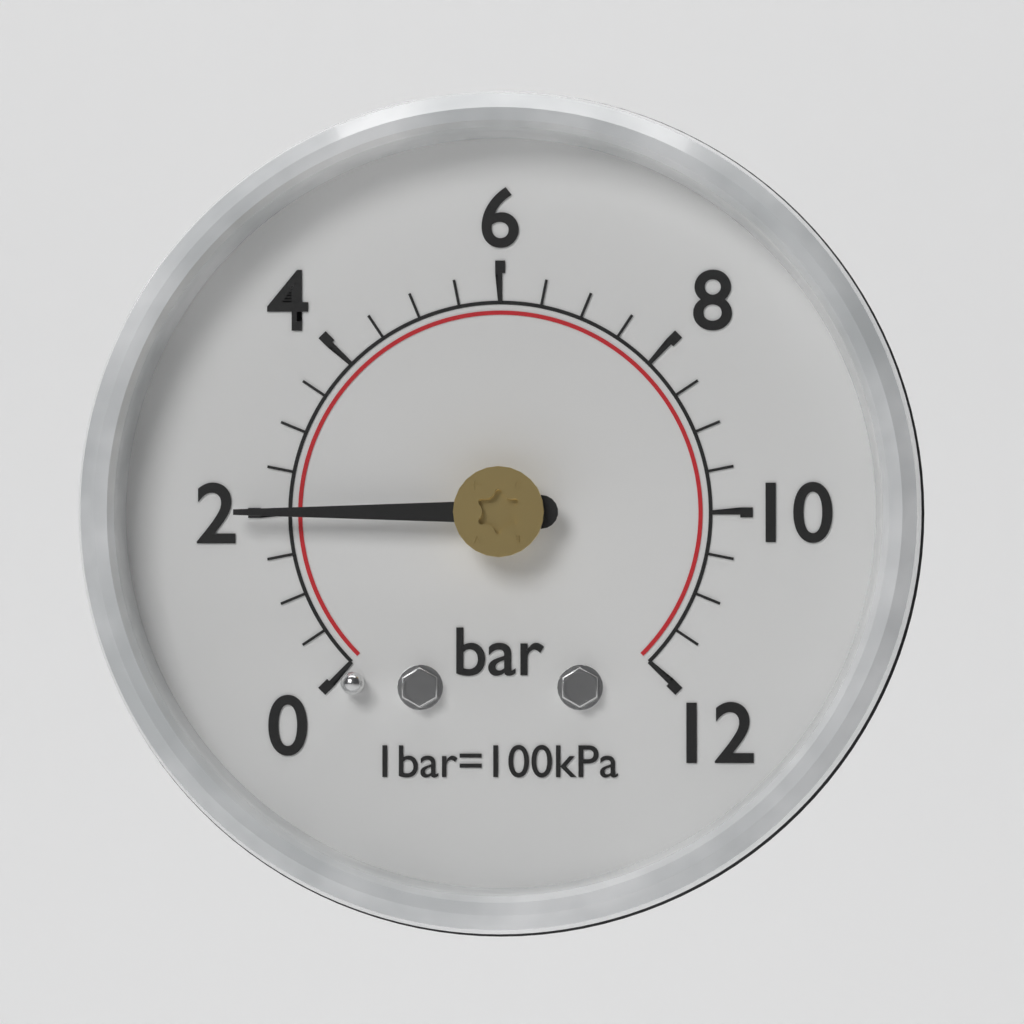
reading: 2.0 bar
